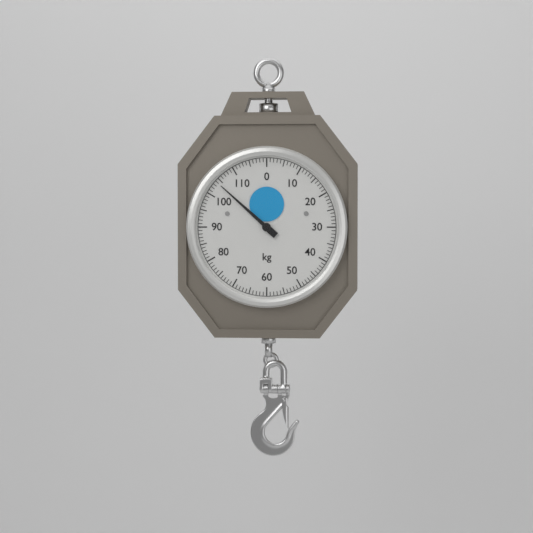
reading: 104 kg
